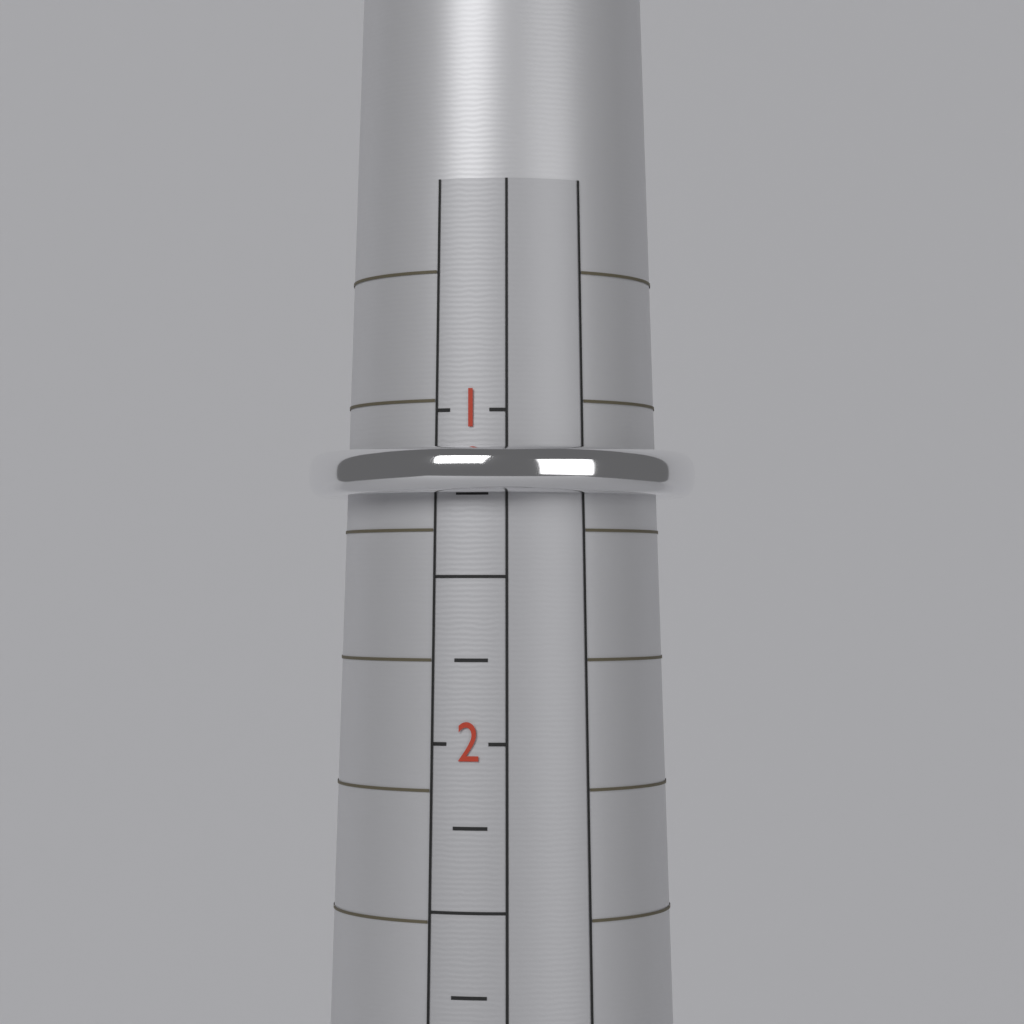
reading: 1.25 (no unit)
